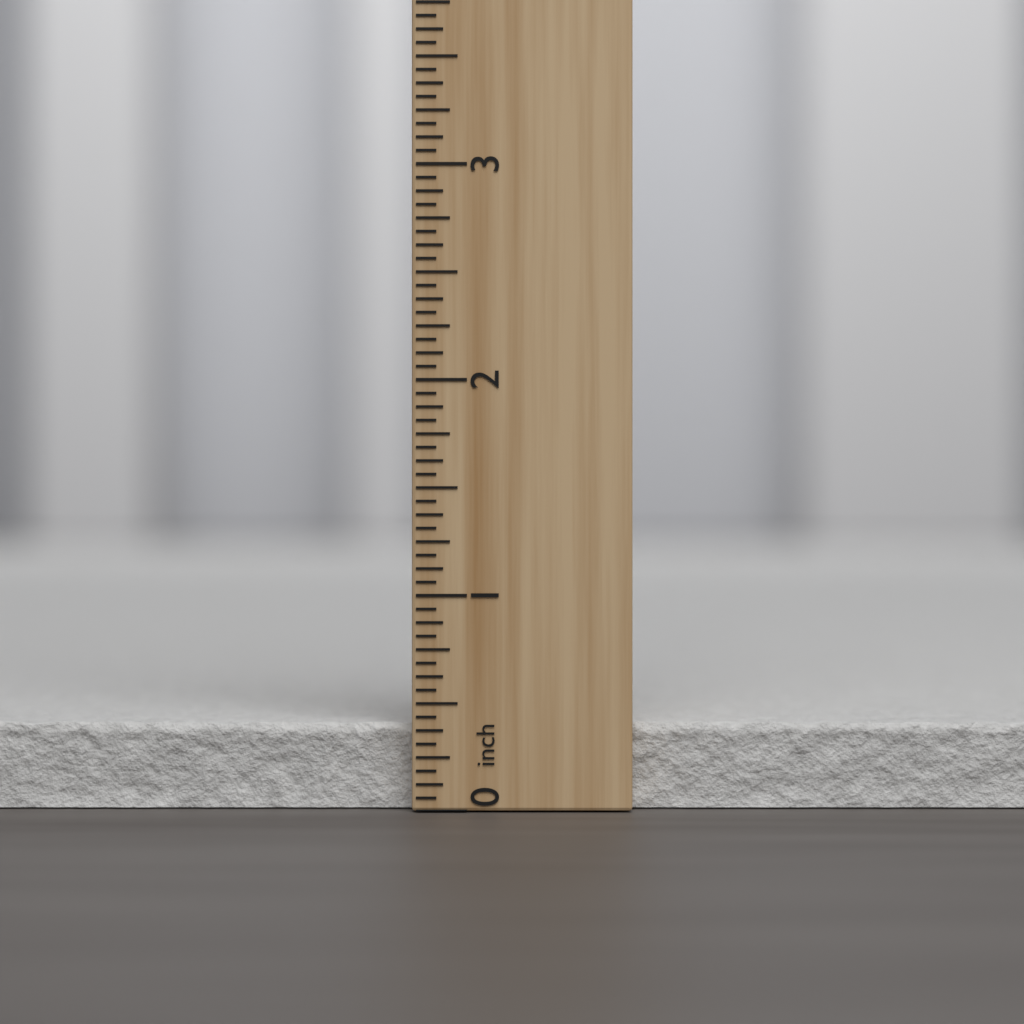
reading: 0.4000 inch
